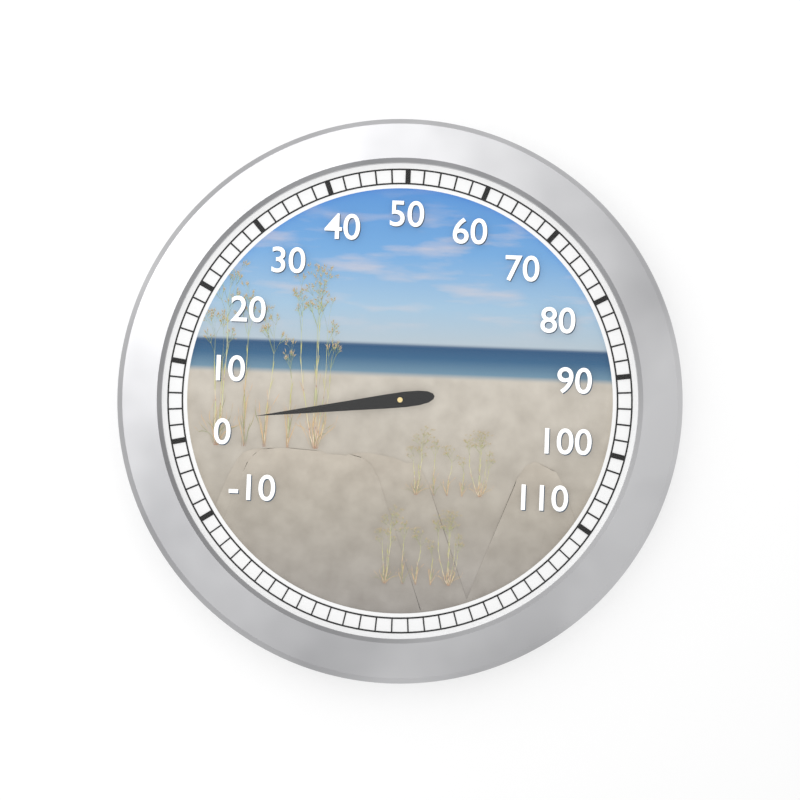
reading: 2 (no unit)
